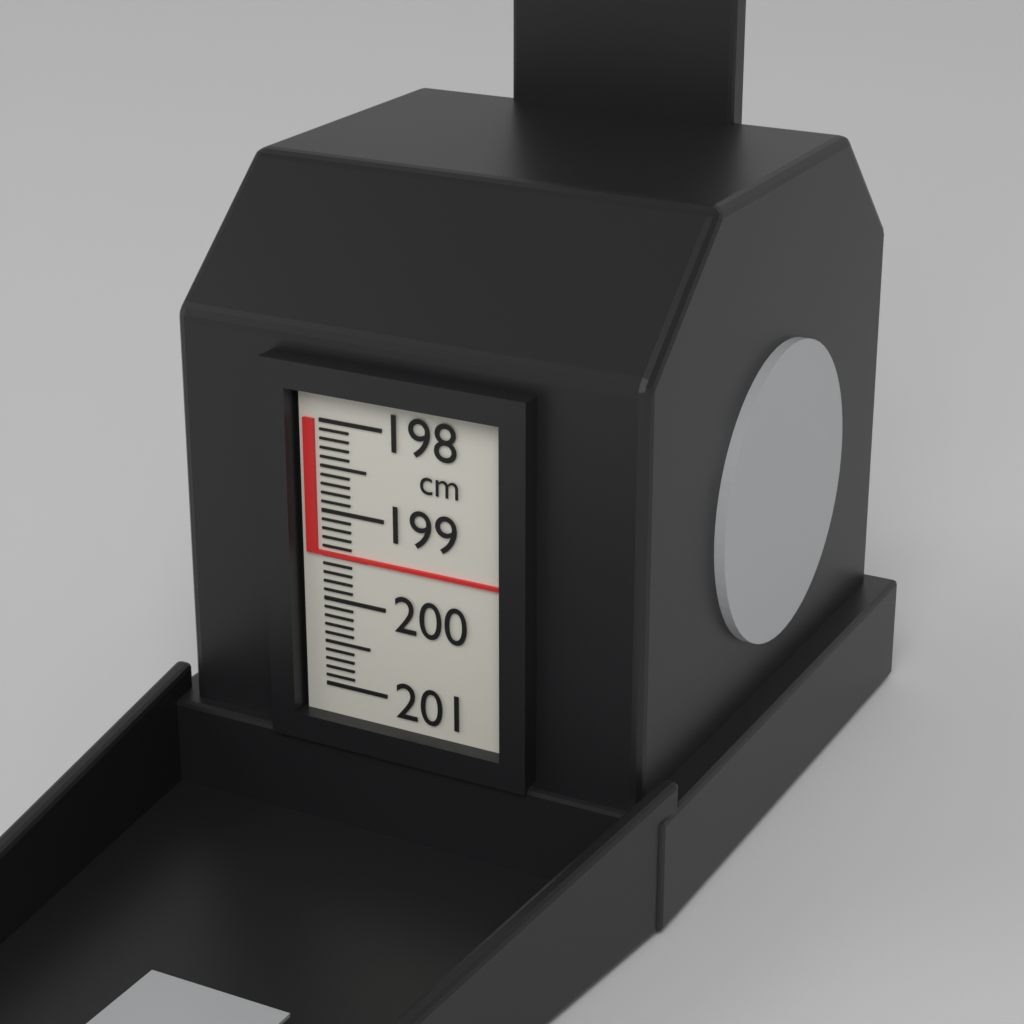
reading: 199.5 cm
